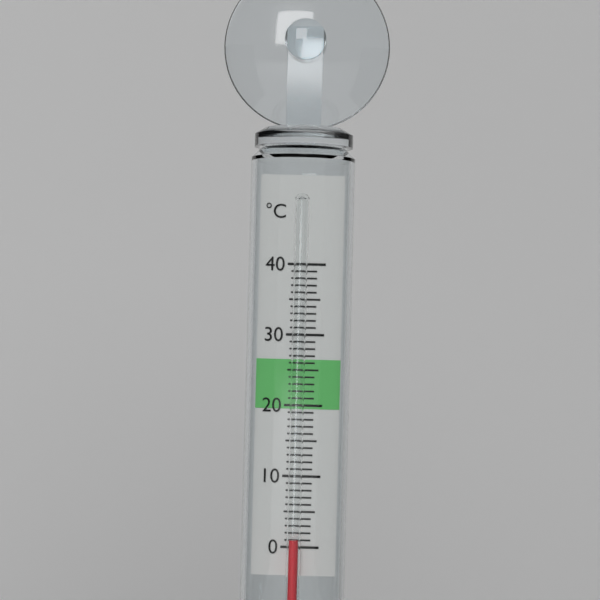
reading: 1 °C
